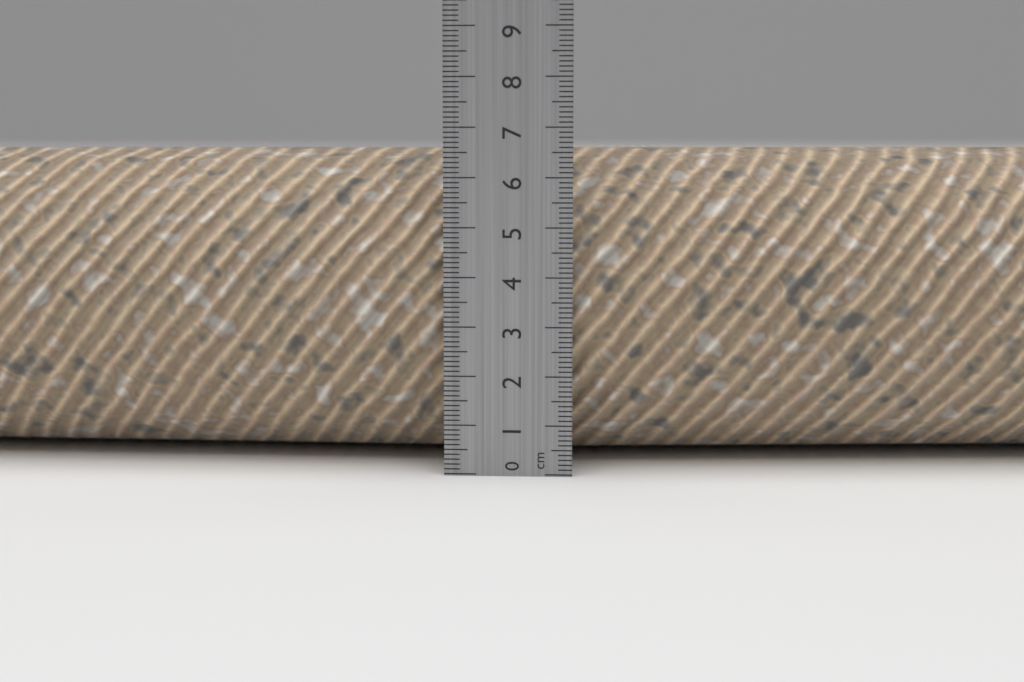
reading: 6.6 cm
